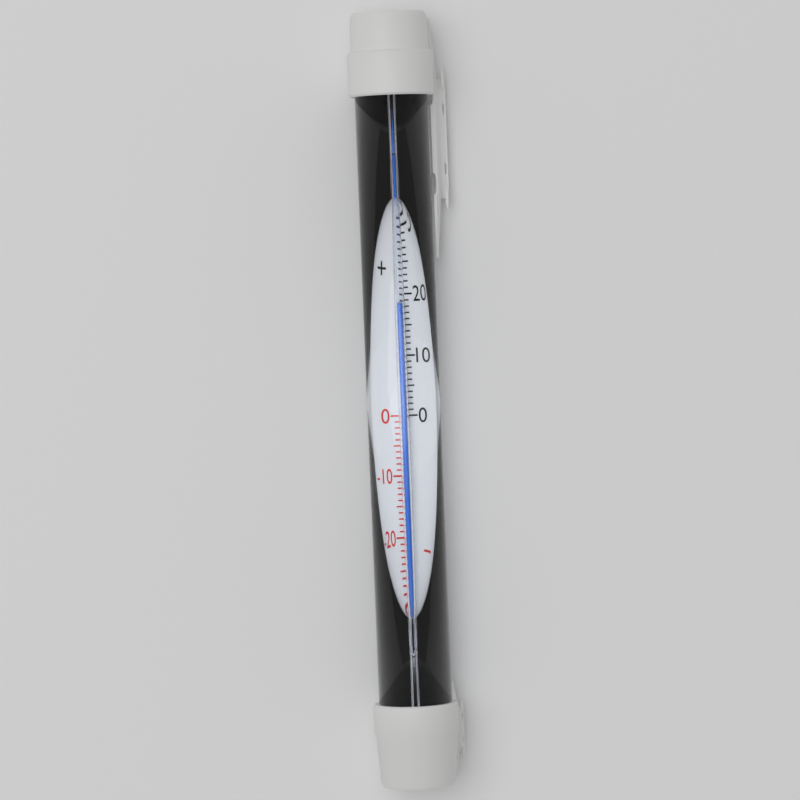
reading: 19 °C
